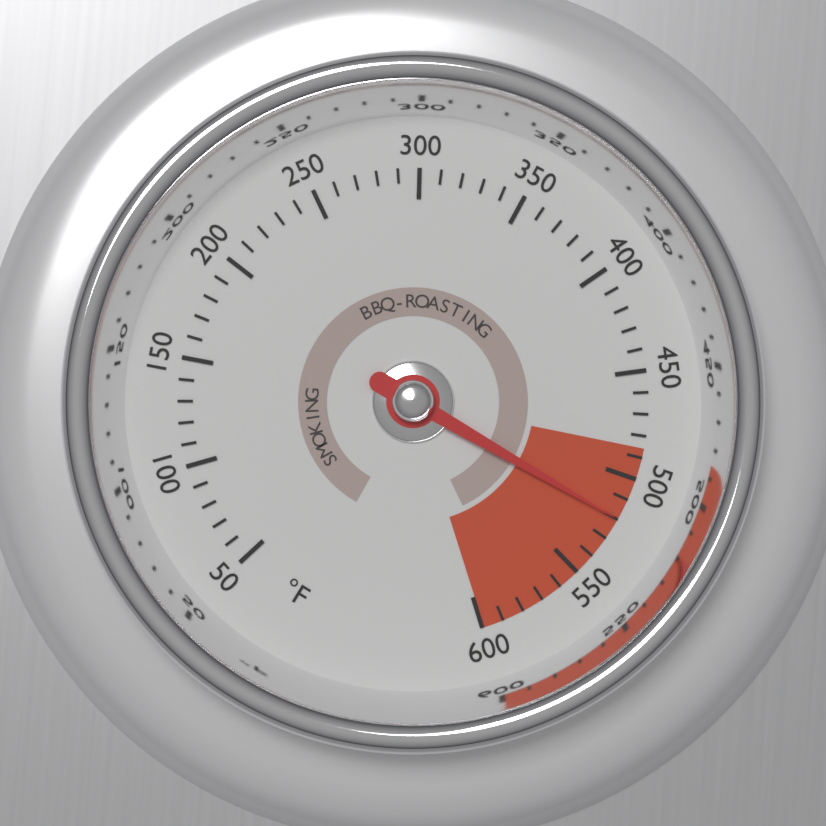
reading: 520 °F
